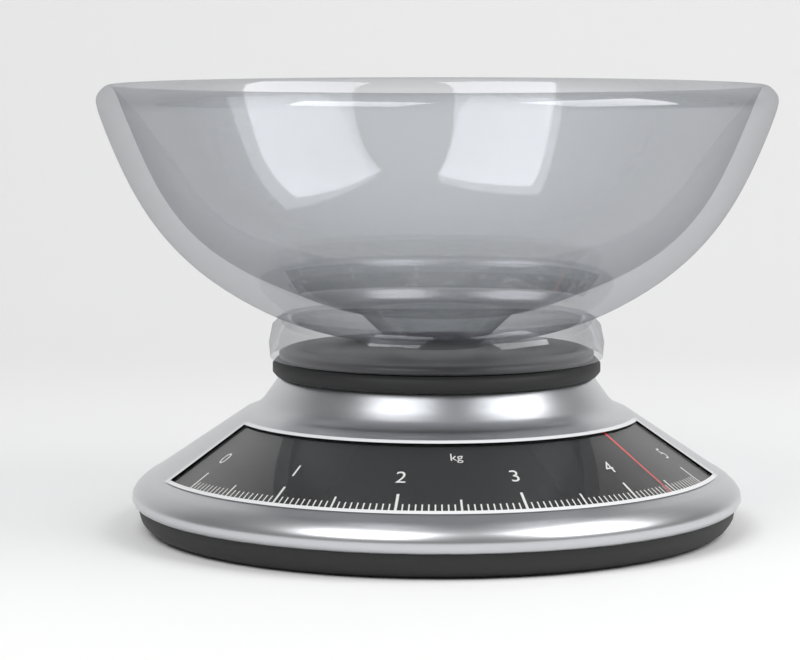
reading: 4.40 kg
